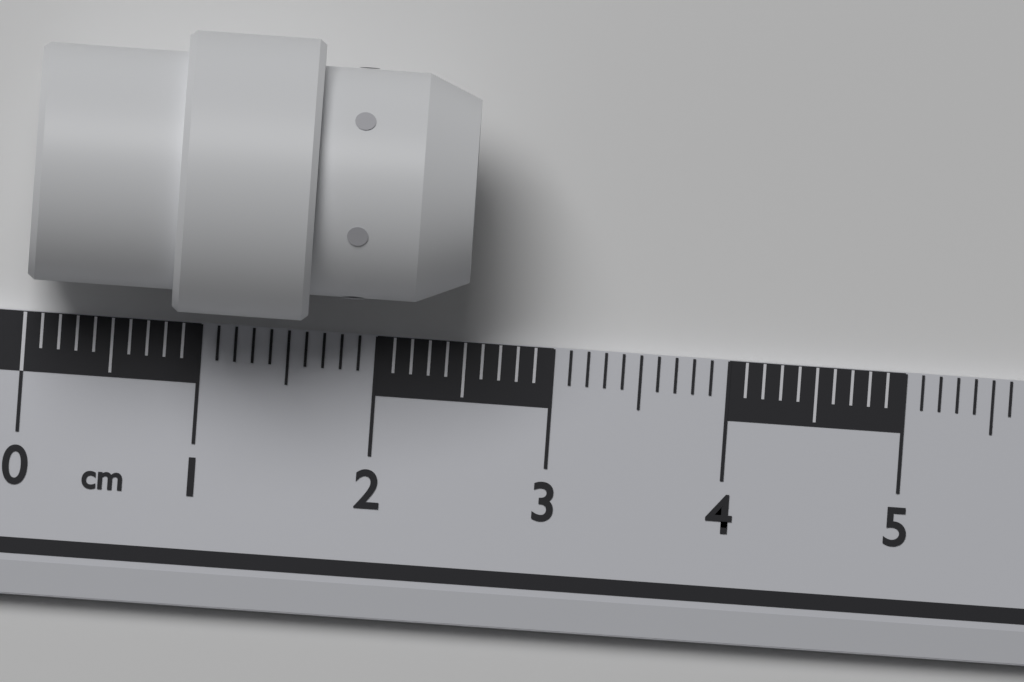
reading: 2.5 cm
